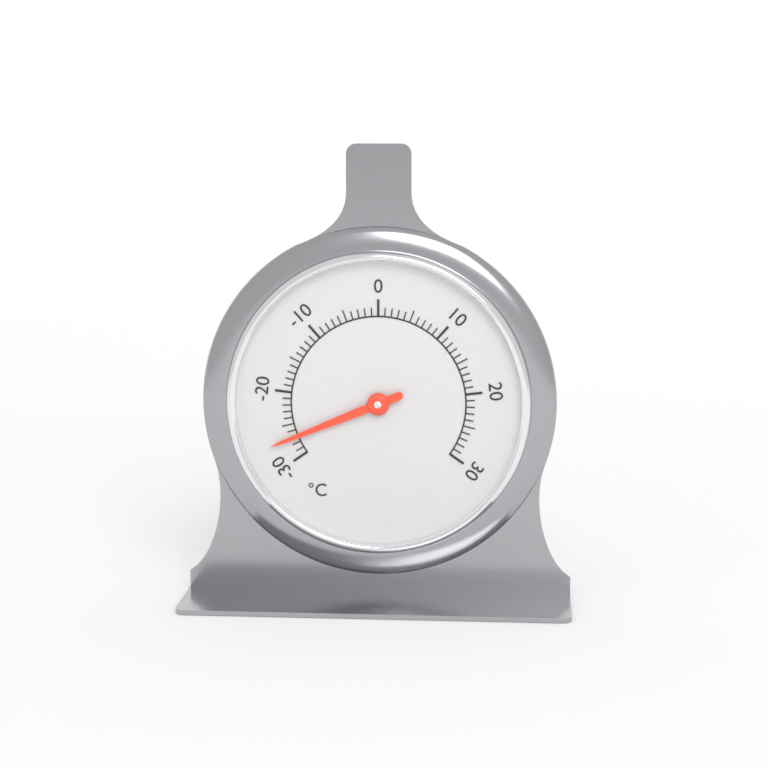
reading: -27 °C
